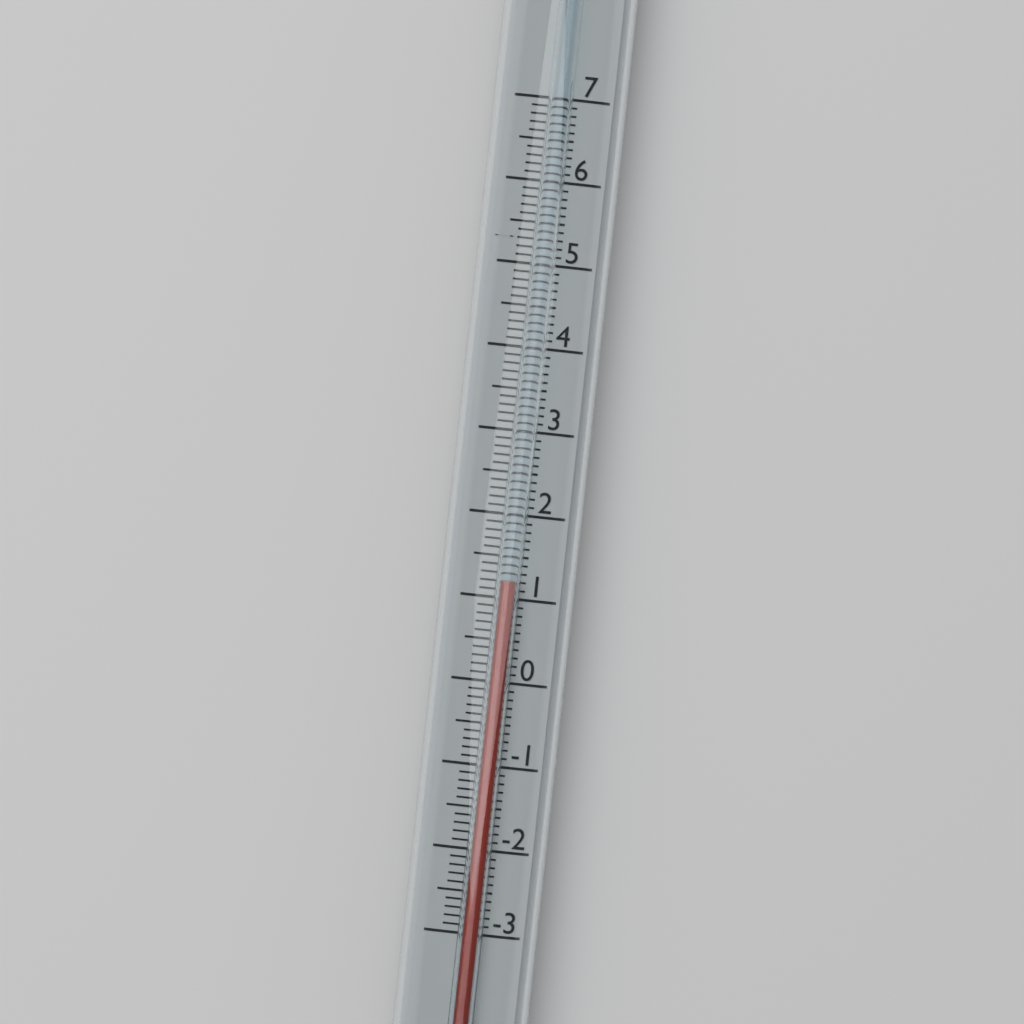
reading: 1.2 (no unit)
